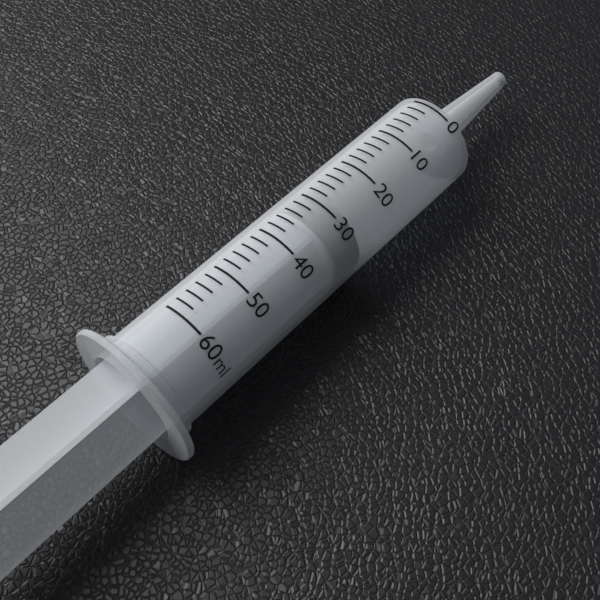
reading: 28 ml
